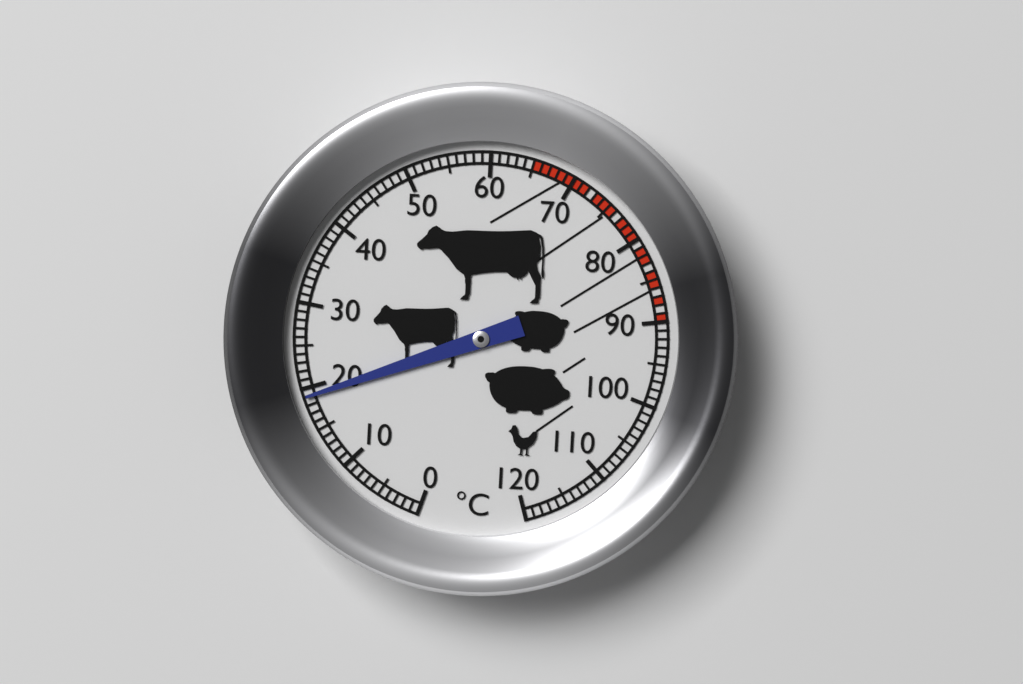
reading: 19 °C
